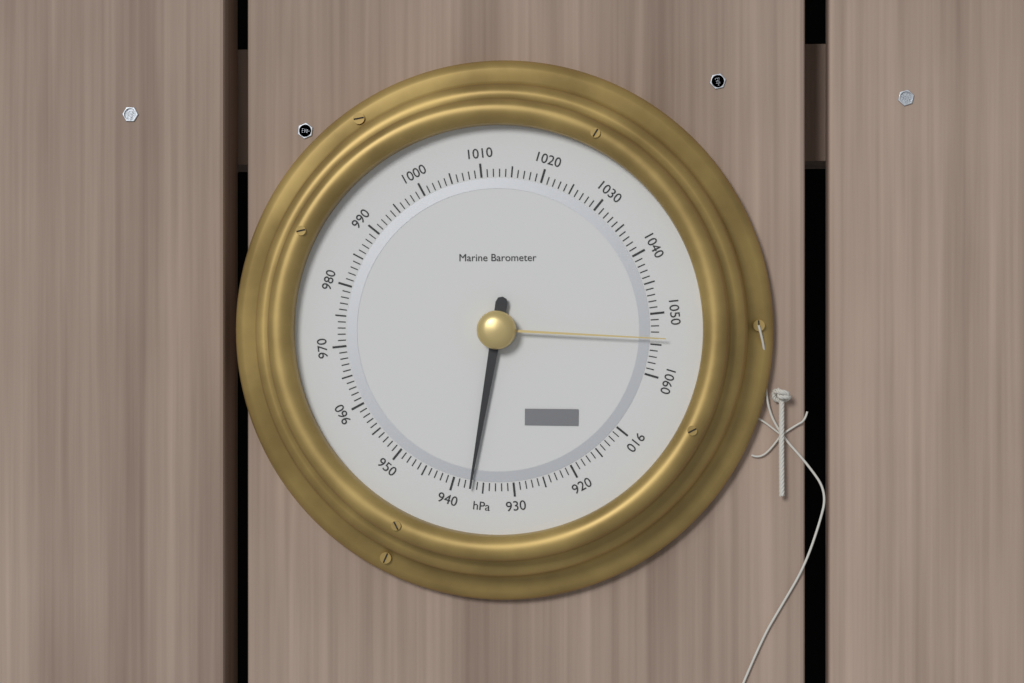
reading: 937 hPa
